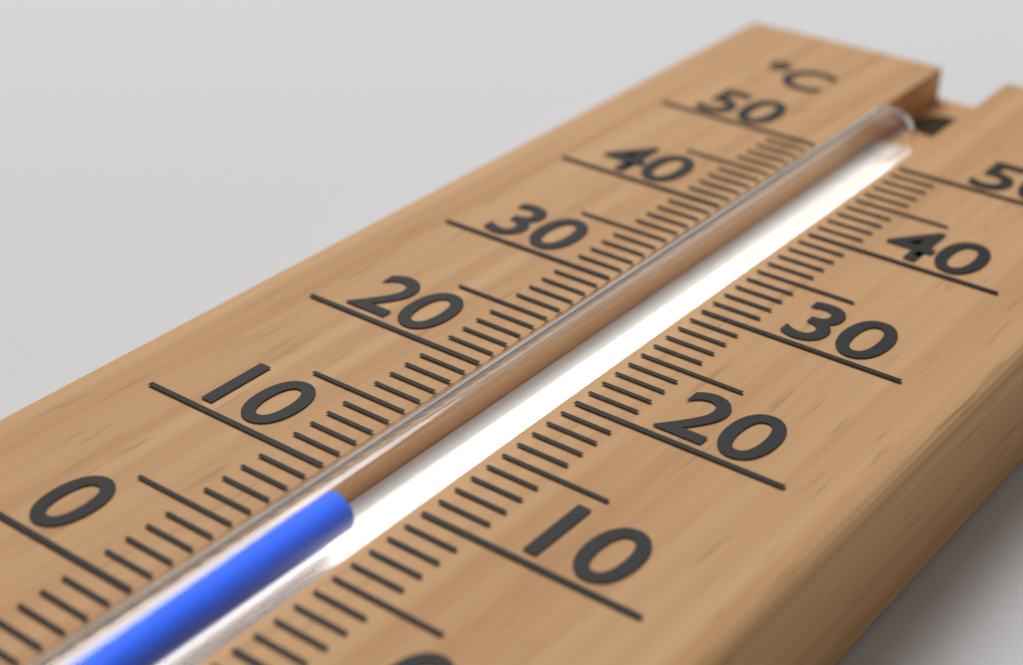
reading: 8 °C
